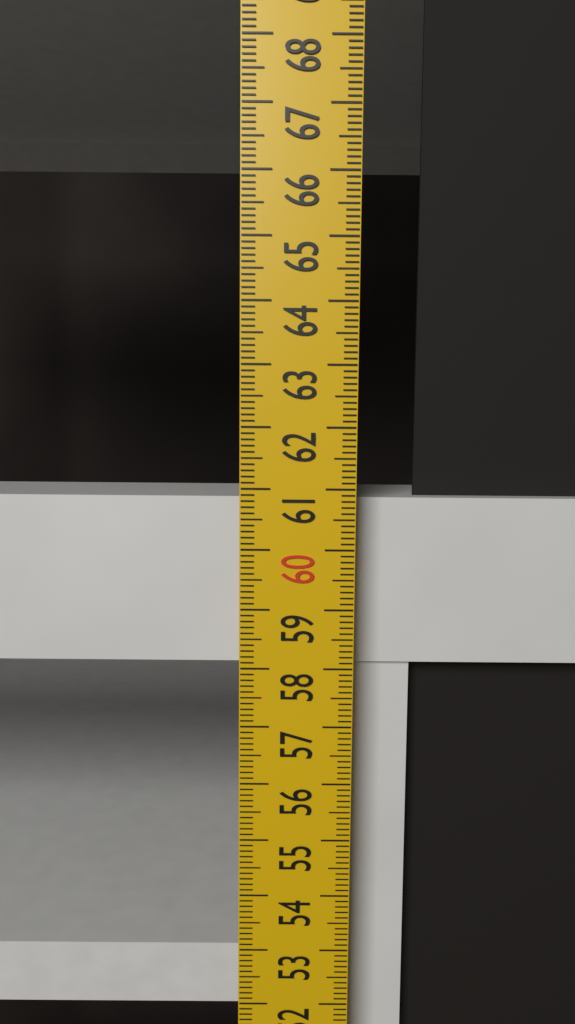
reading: 60.8 cm
